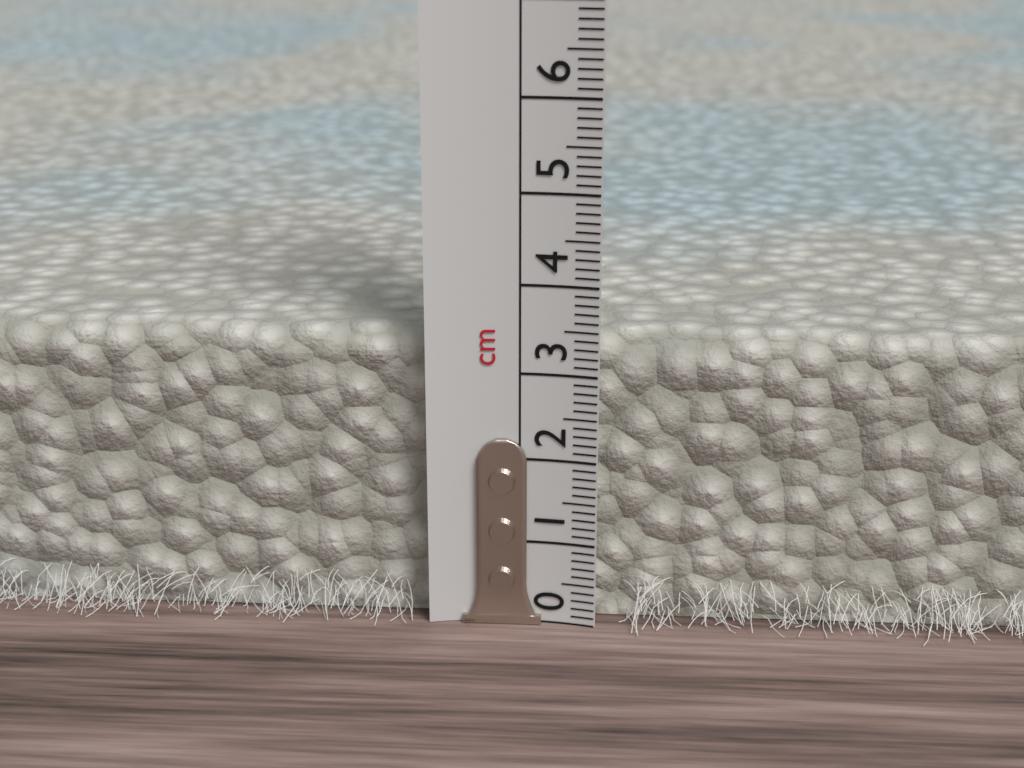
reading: 3.4 cm
